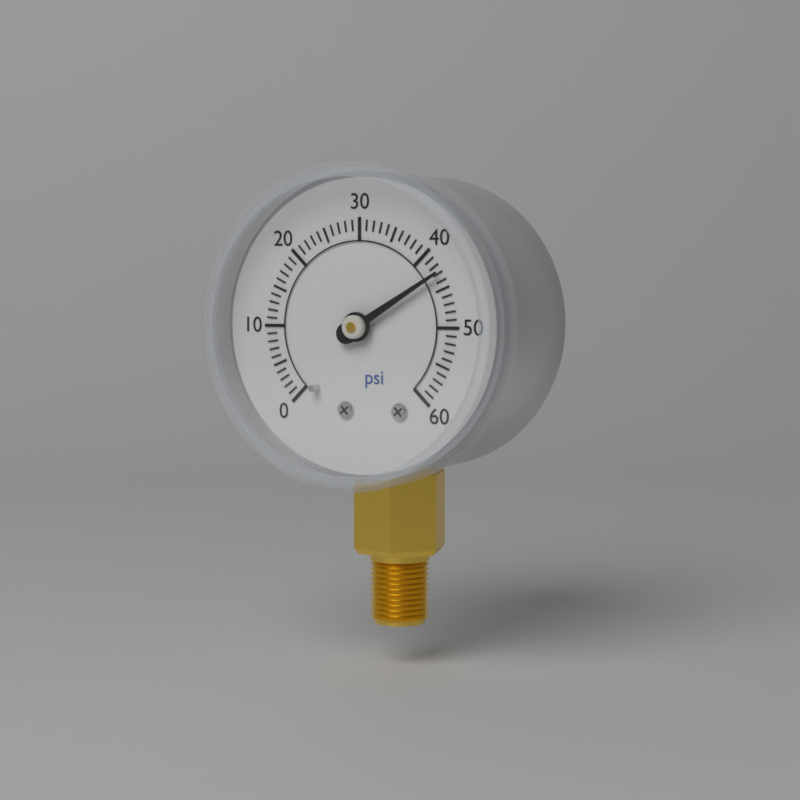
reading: 43 psi
